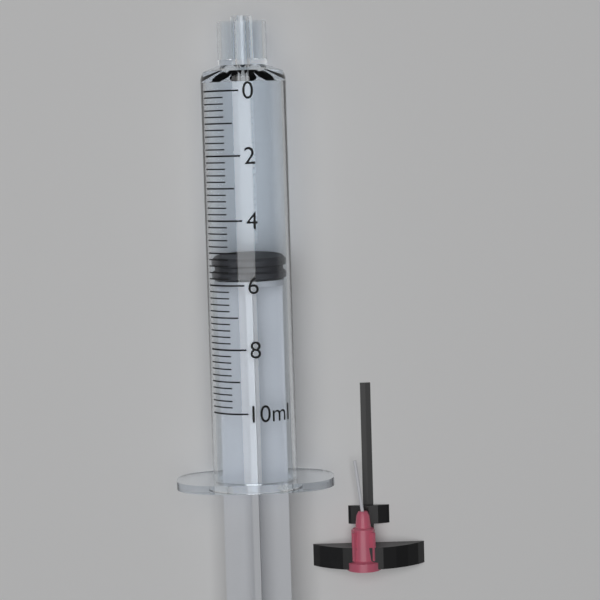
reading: 5.2 ml
